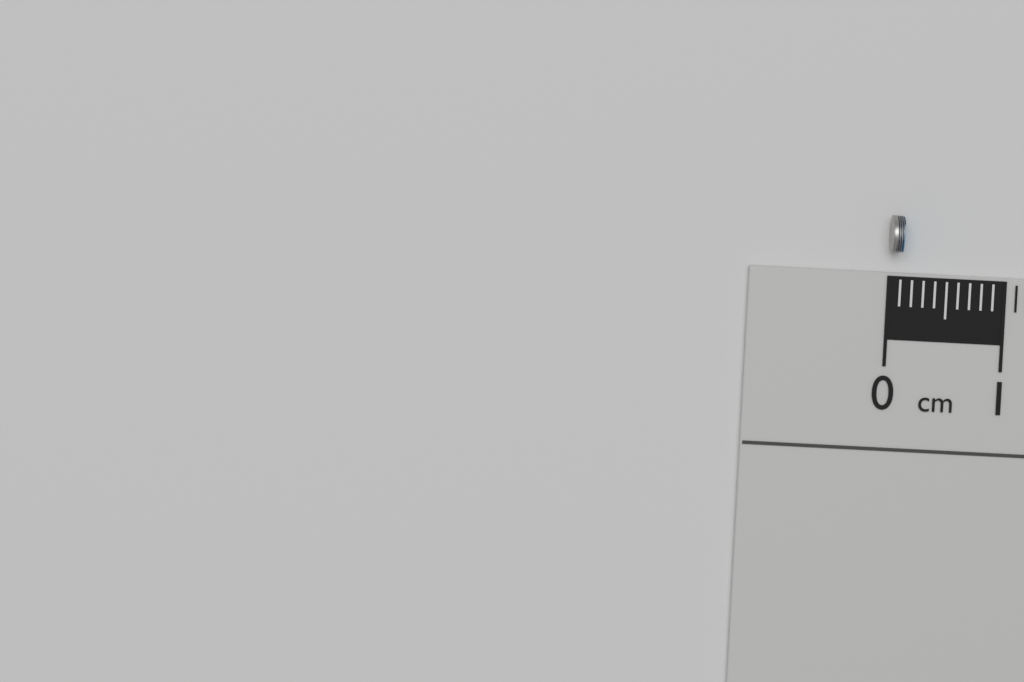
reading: 0.1 cm
